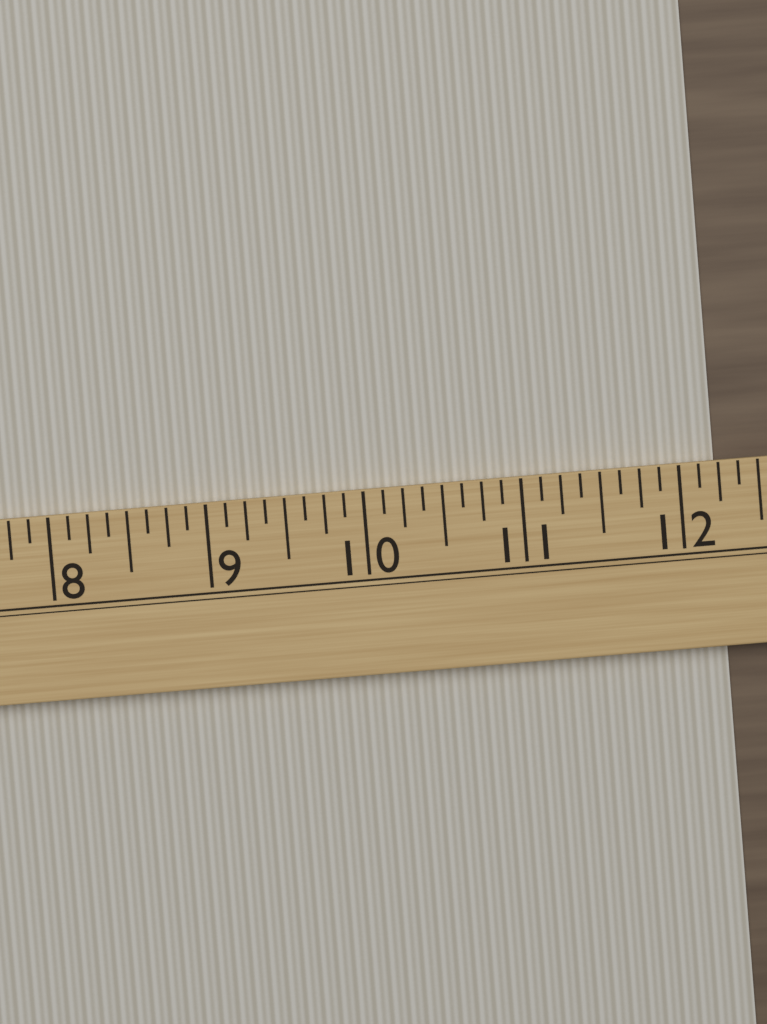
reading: 12.250 (no unit)
